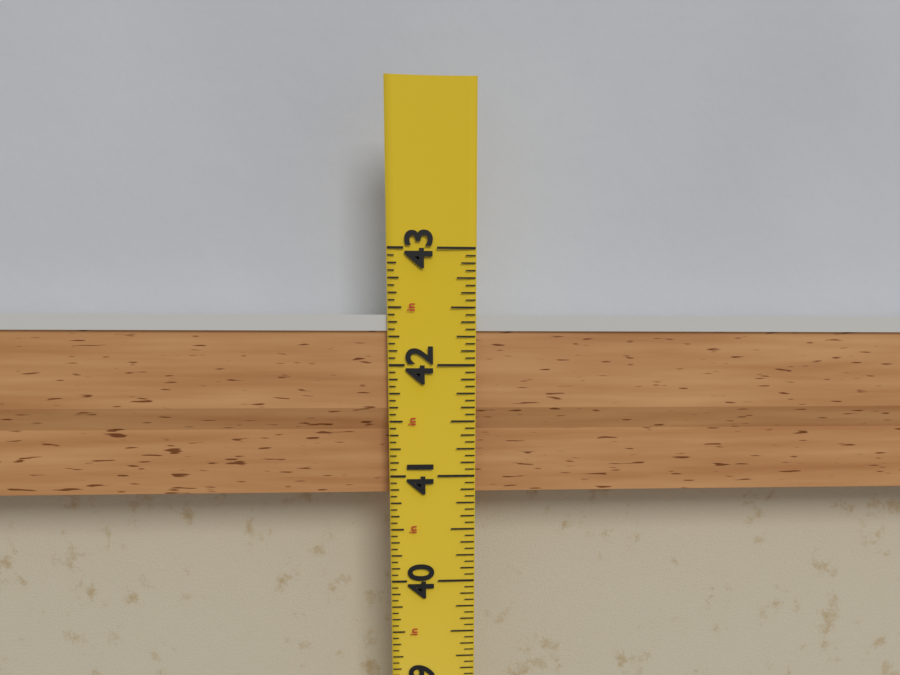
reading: 42.4375 in
